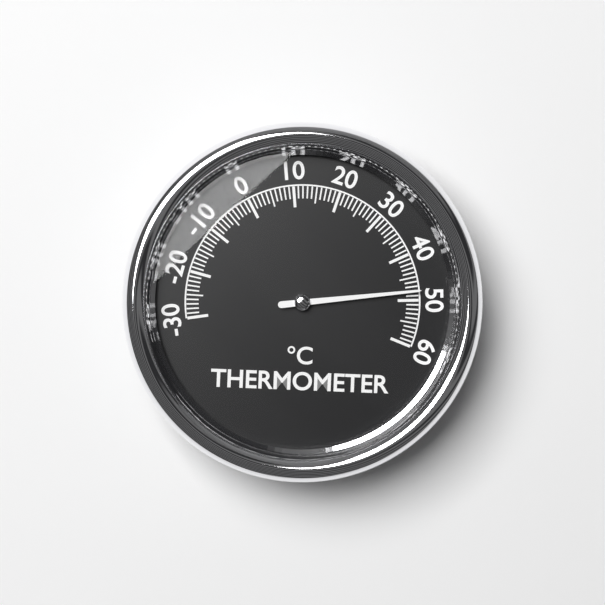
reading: 48 °C
